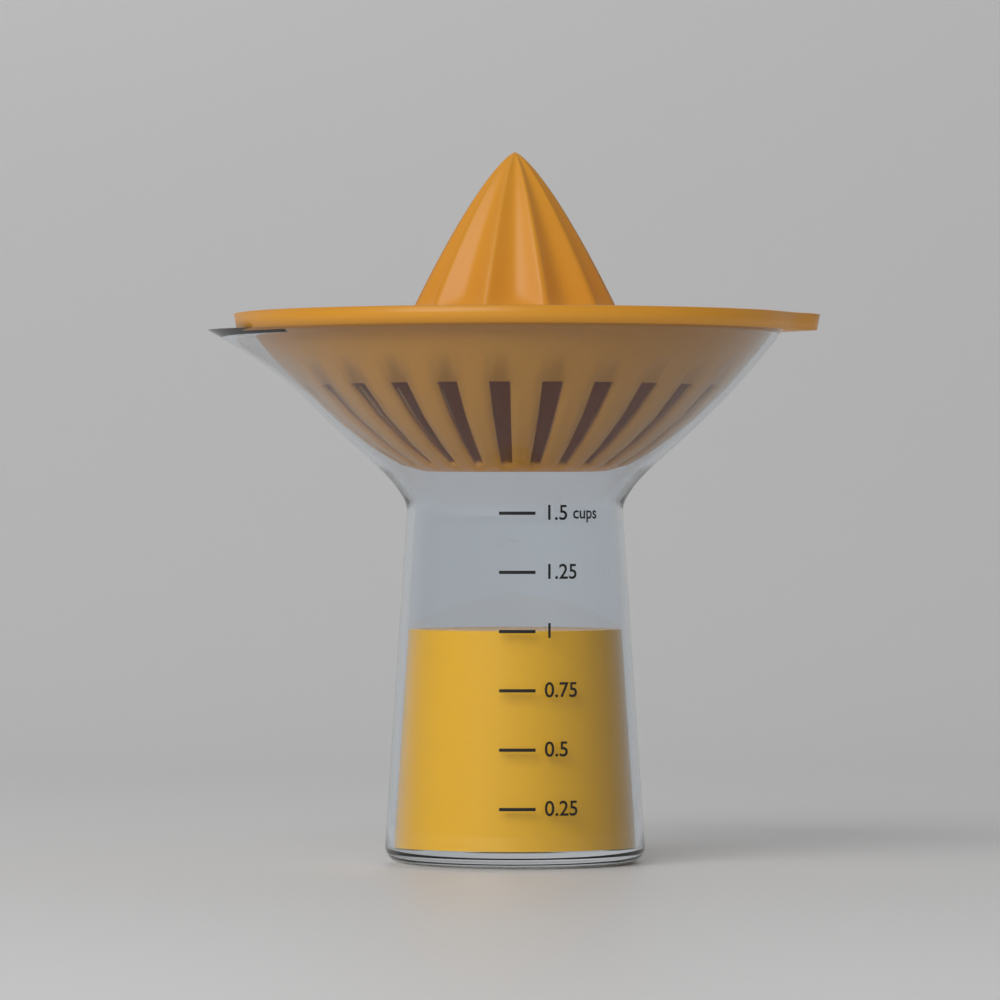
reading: 1.00 cups
